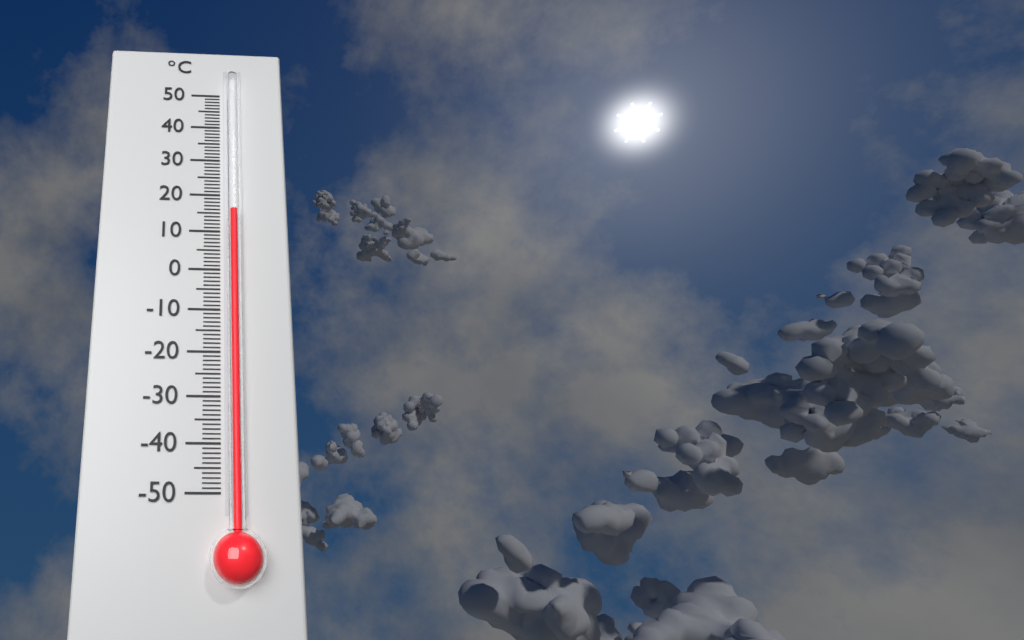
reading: 15 °C
